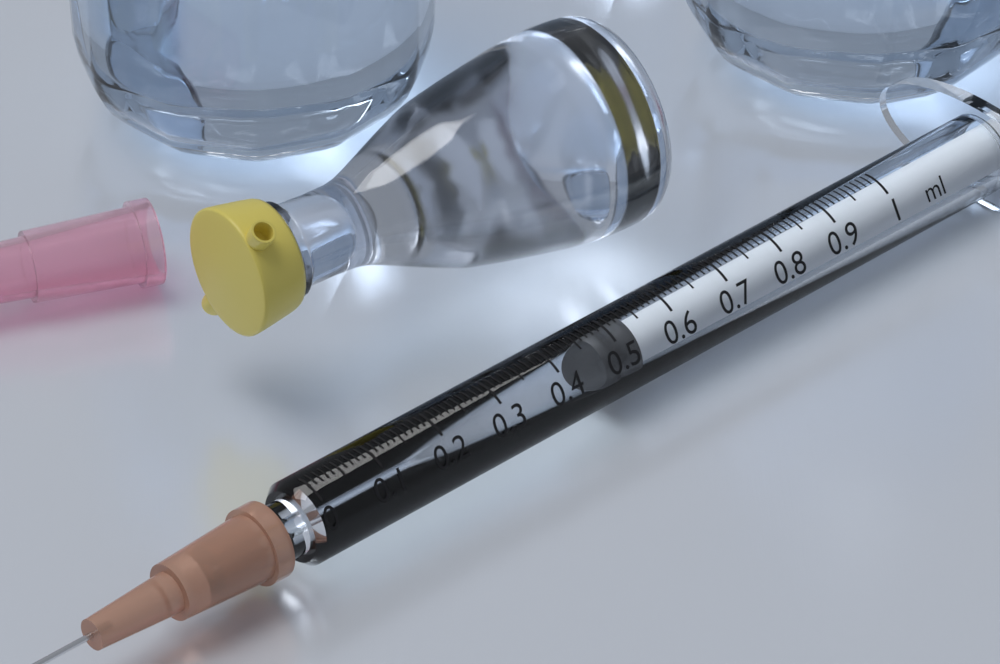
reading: 0.48 ml
